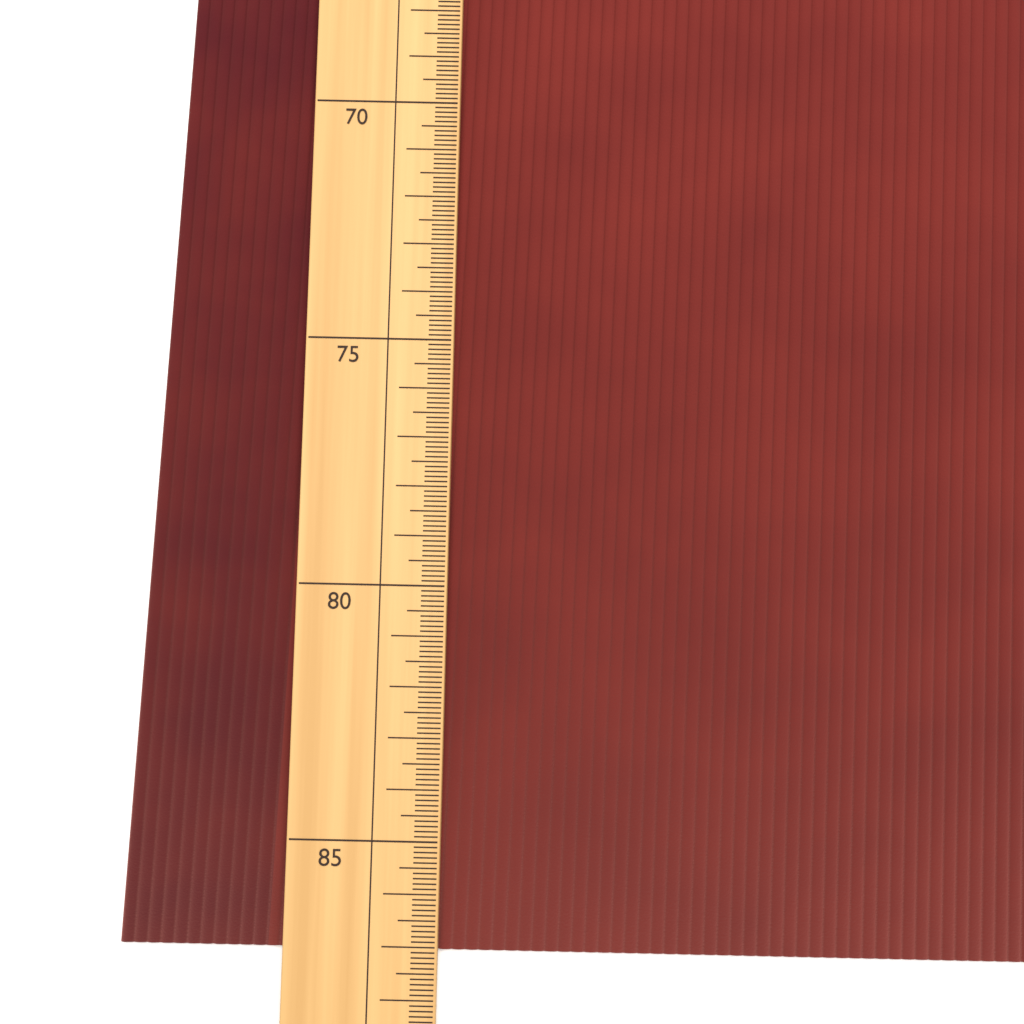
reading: 87.1 (no unit)
